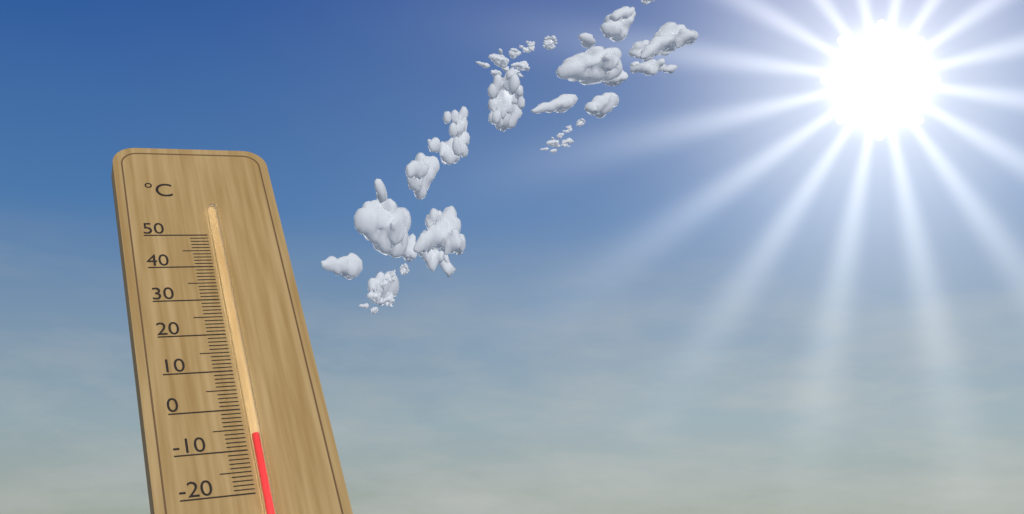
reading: -7 °C
